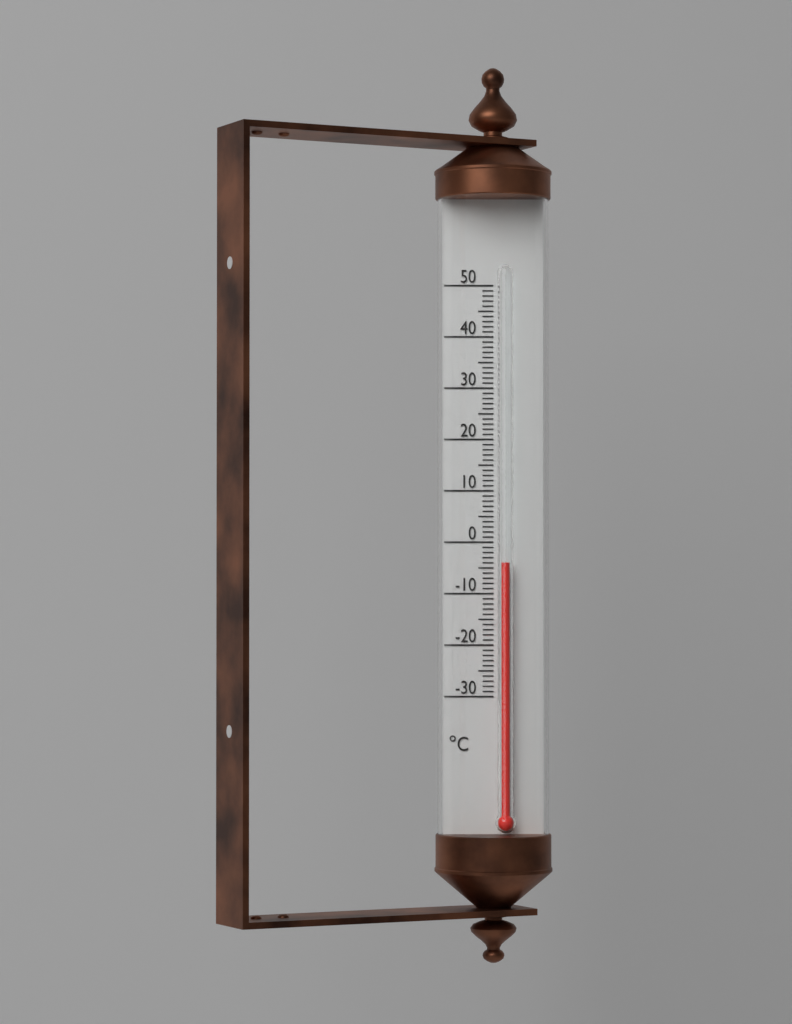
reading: -4 °C
